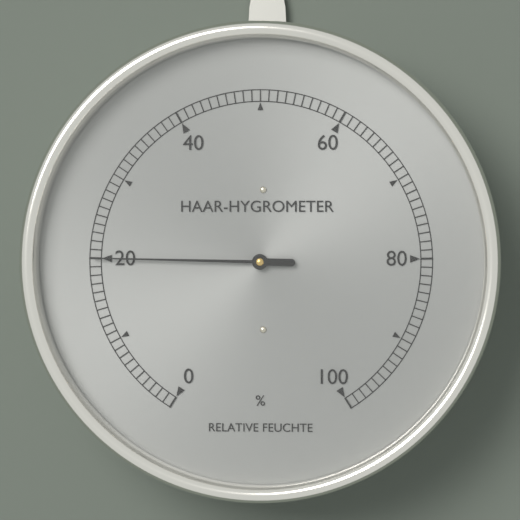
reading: 20 %
